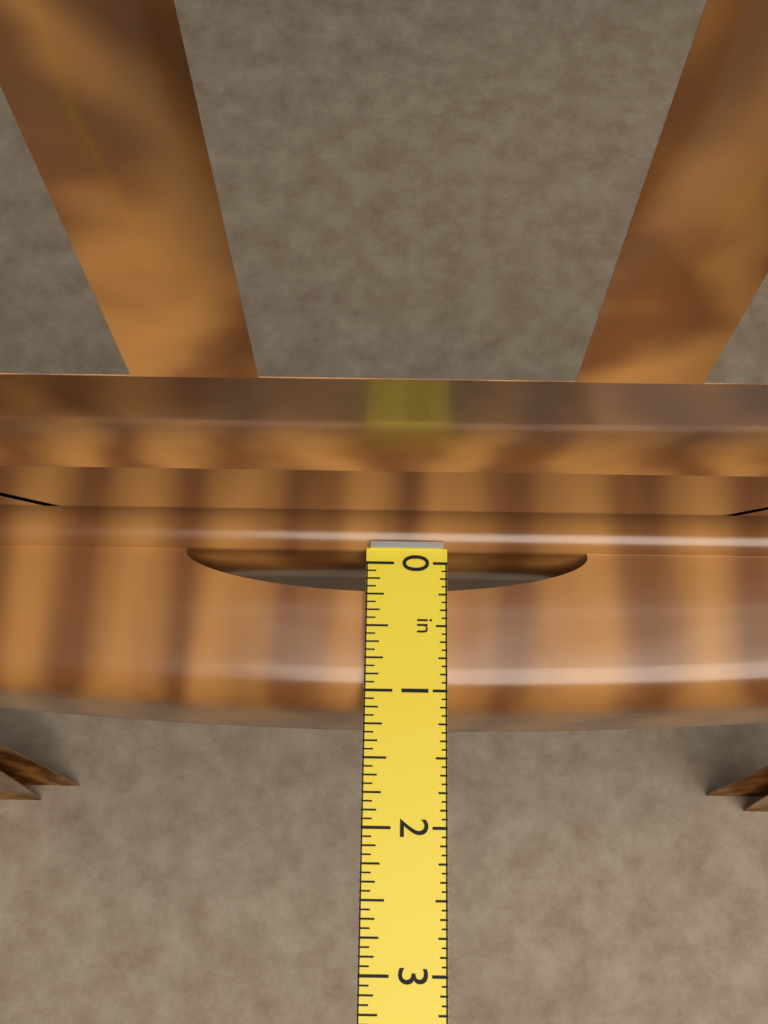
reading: 1.1250 in
